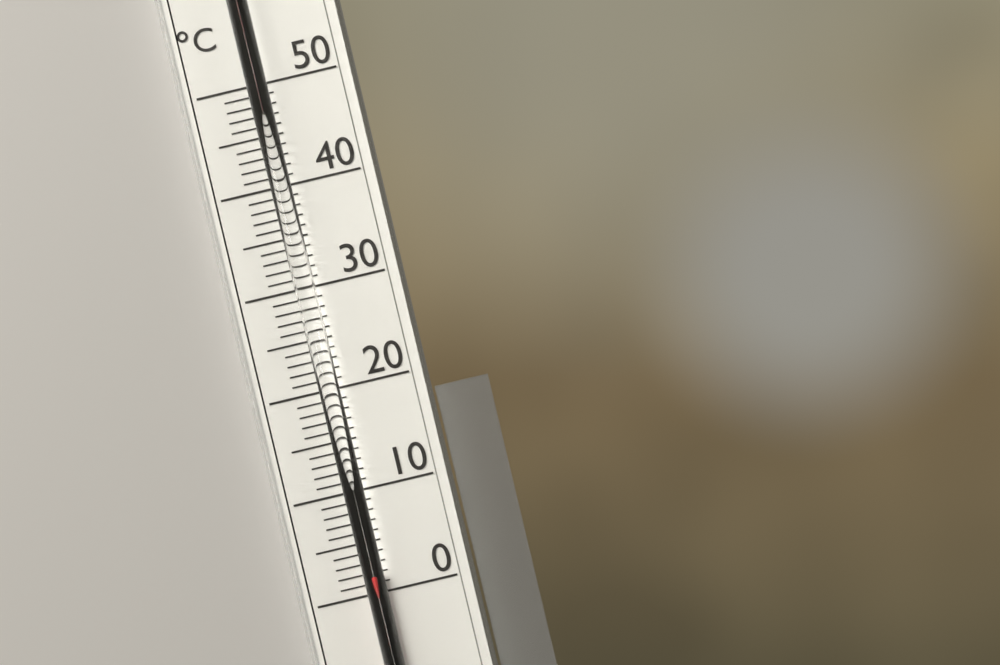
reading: 2 °C
